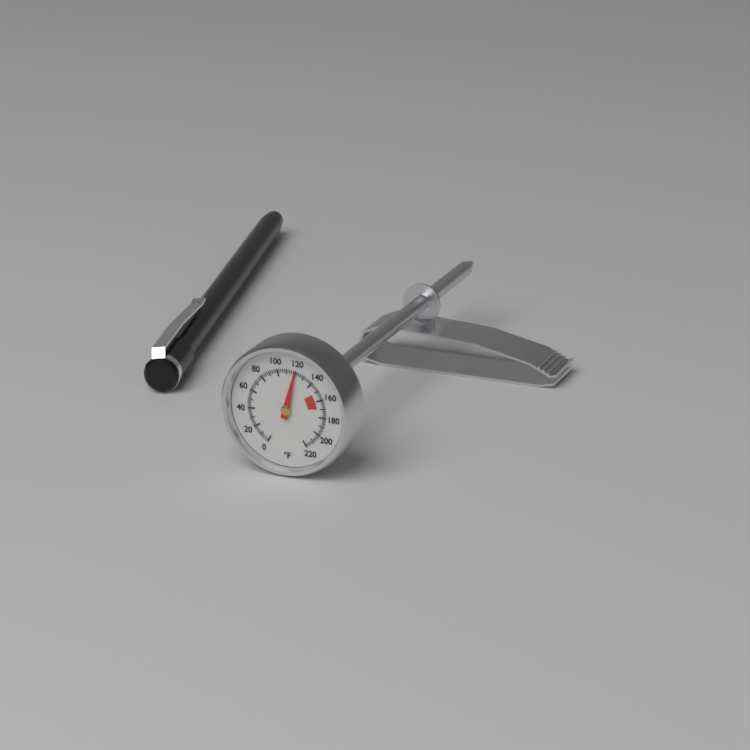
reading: 120 °F
